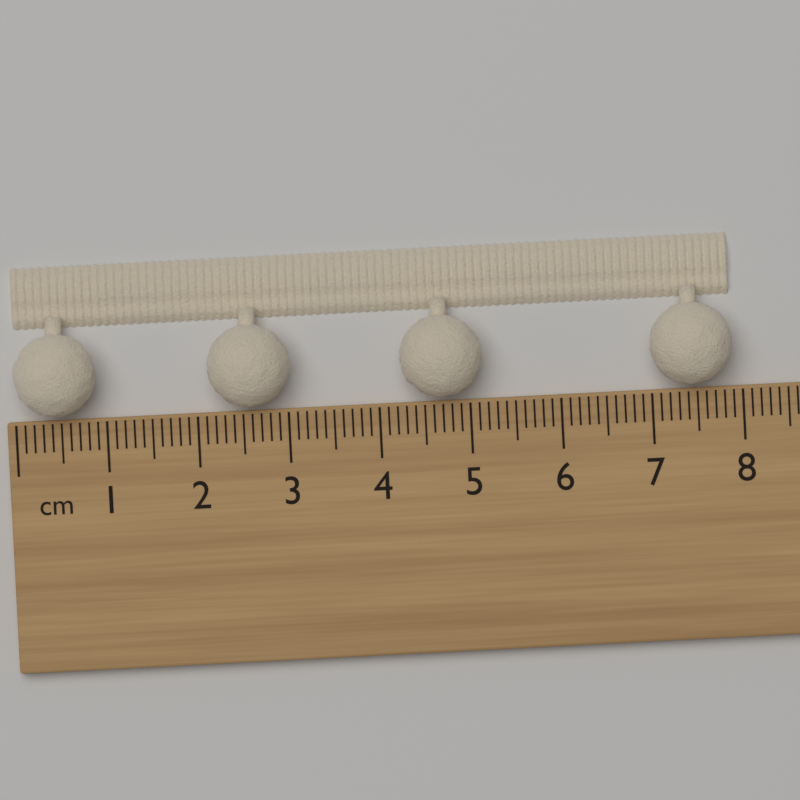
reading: 7.9 cm
